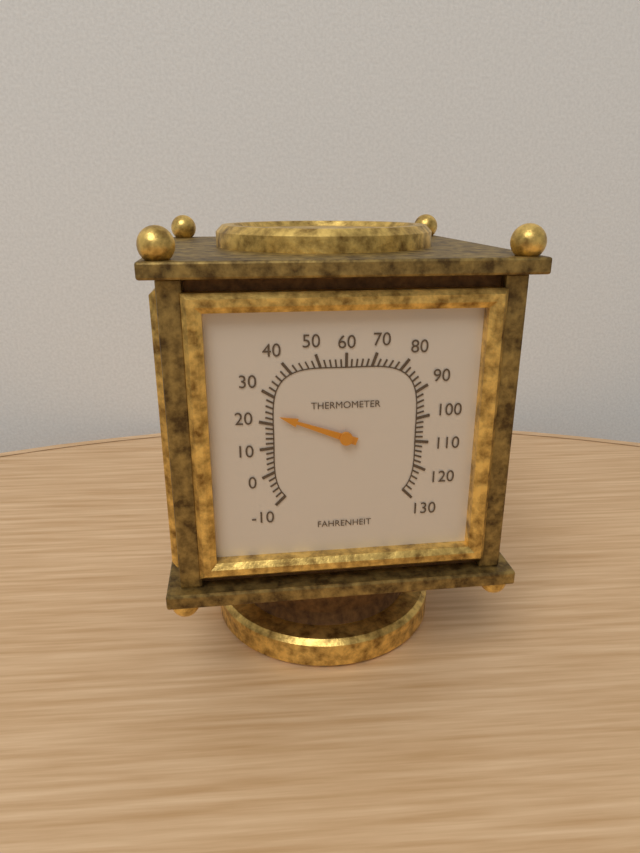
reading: 24 °F
